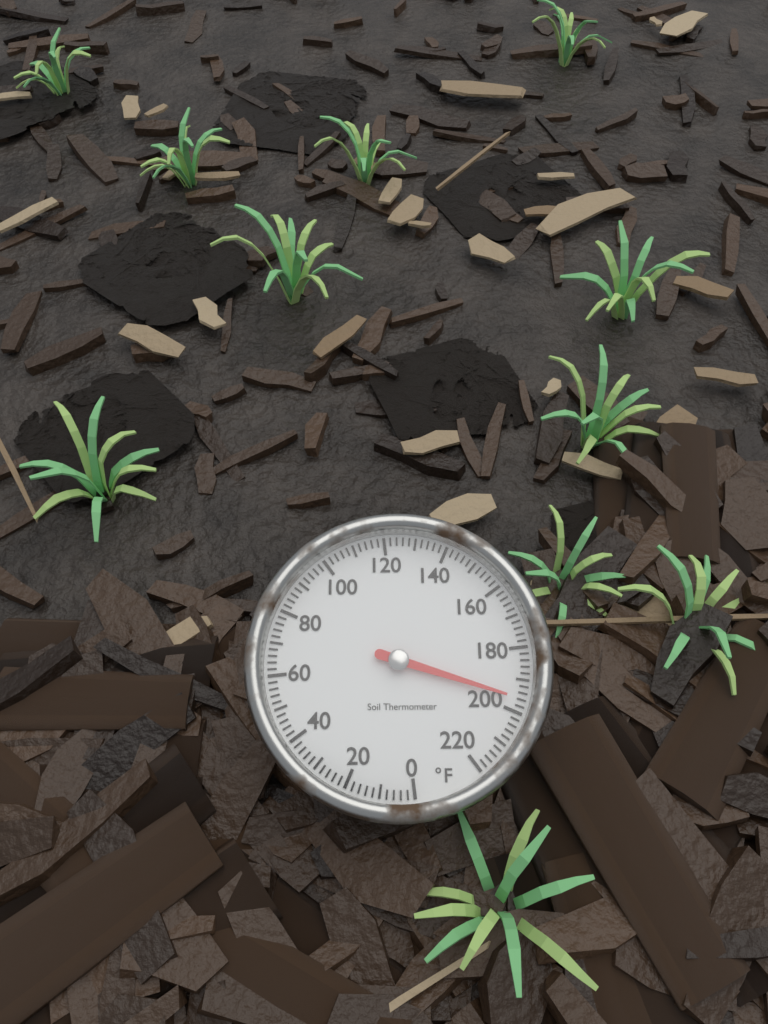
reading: 196 °F
